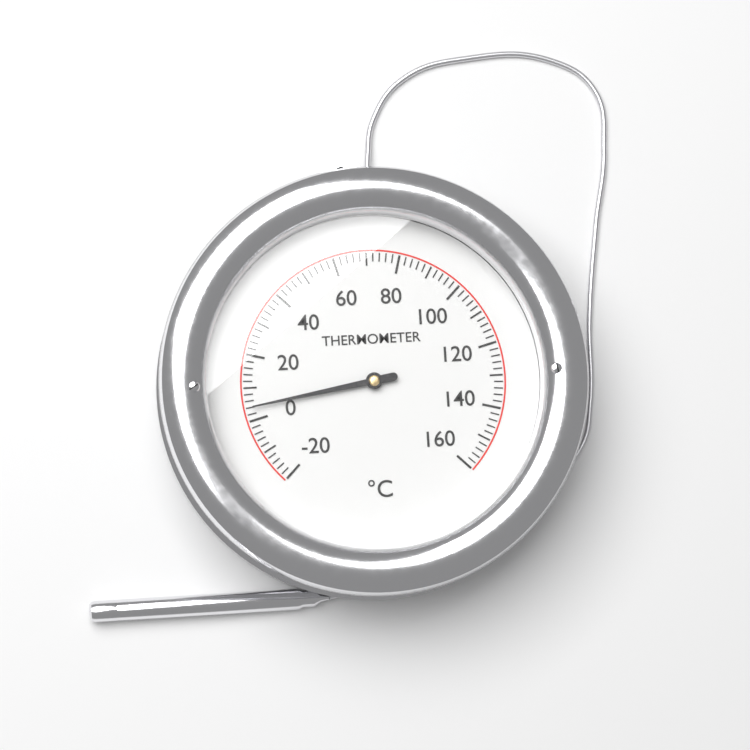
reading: 4 °C
